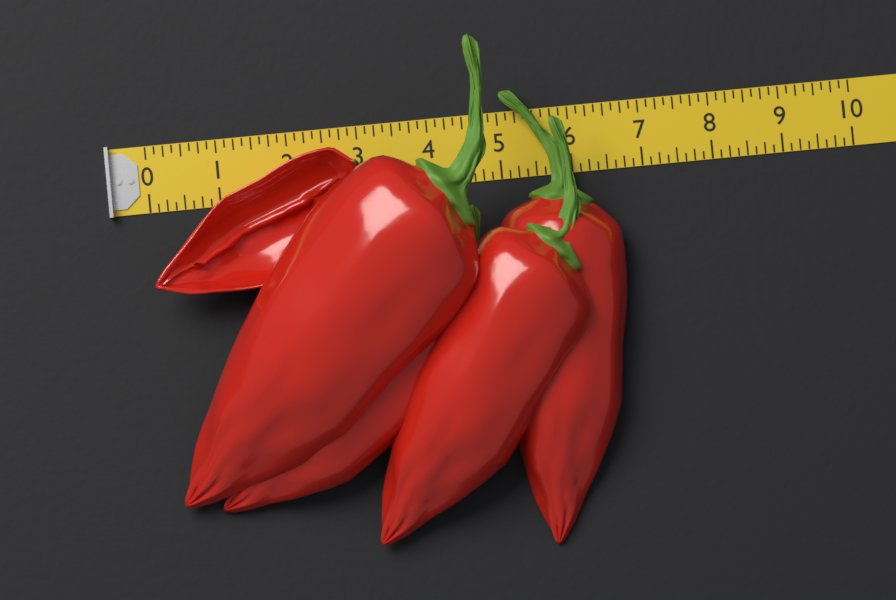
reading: 6.625 (no unit)
